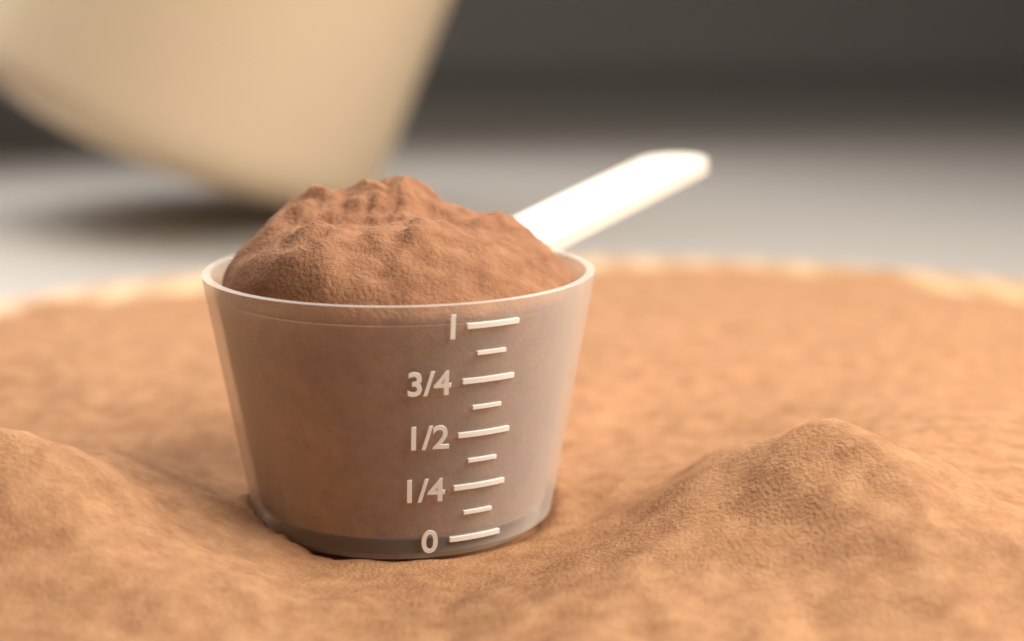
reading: 1.000 (no unit)
